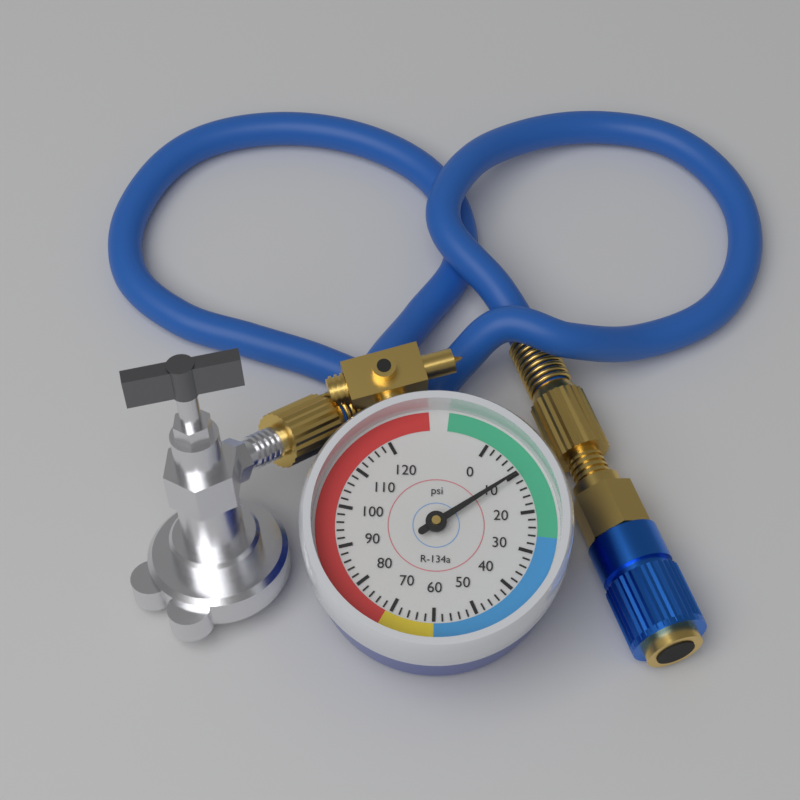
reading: 10 psi
